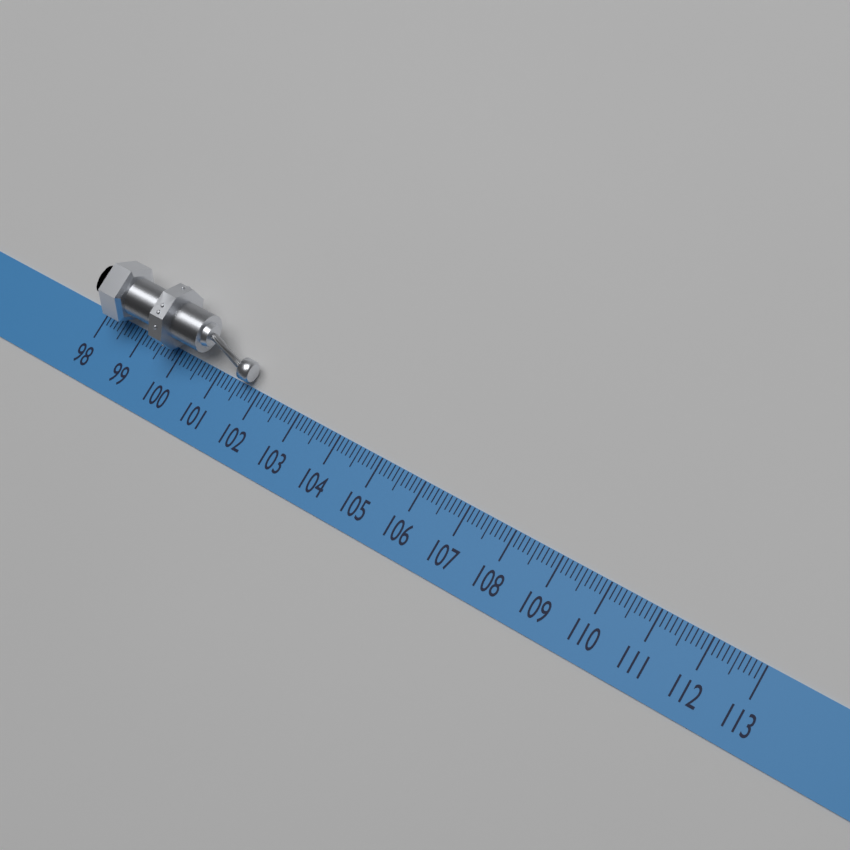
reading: 101.8 (no unit)
